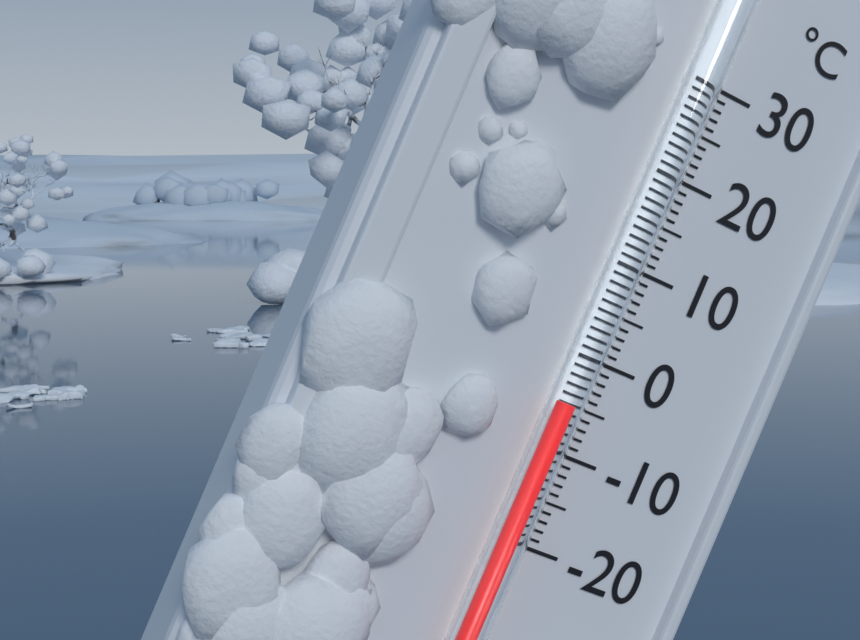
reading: -5 °C
